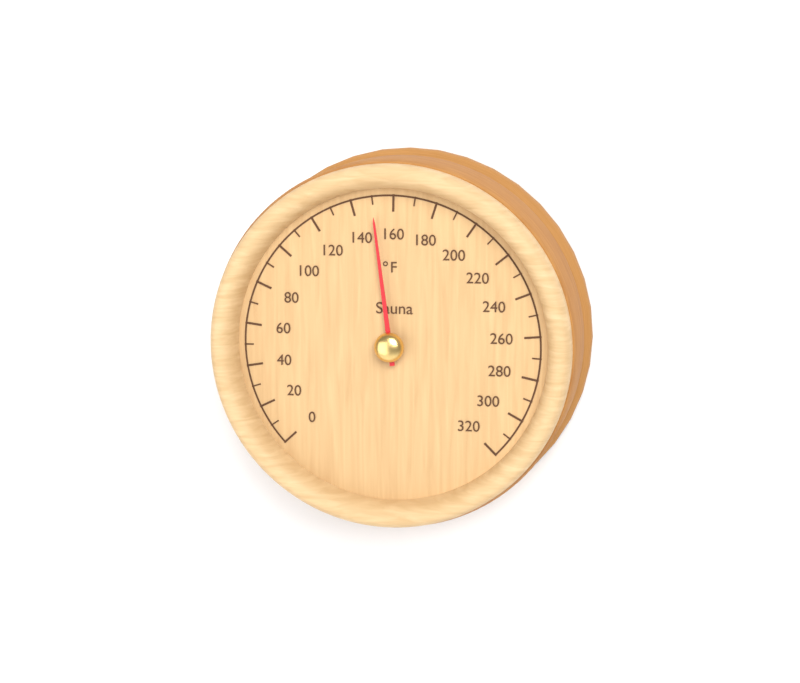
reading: 150 °F
